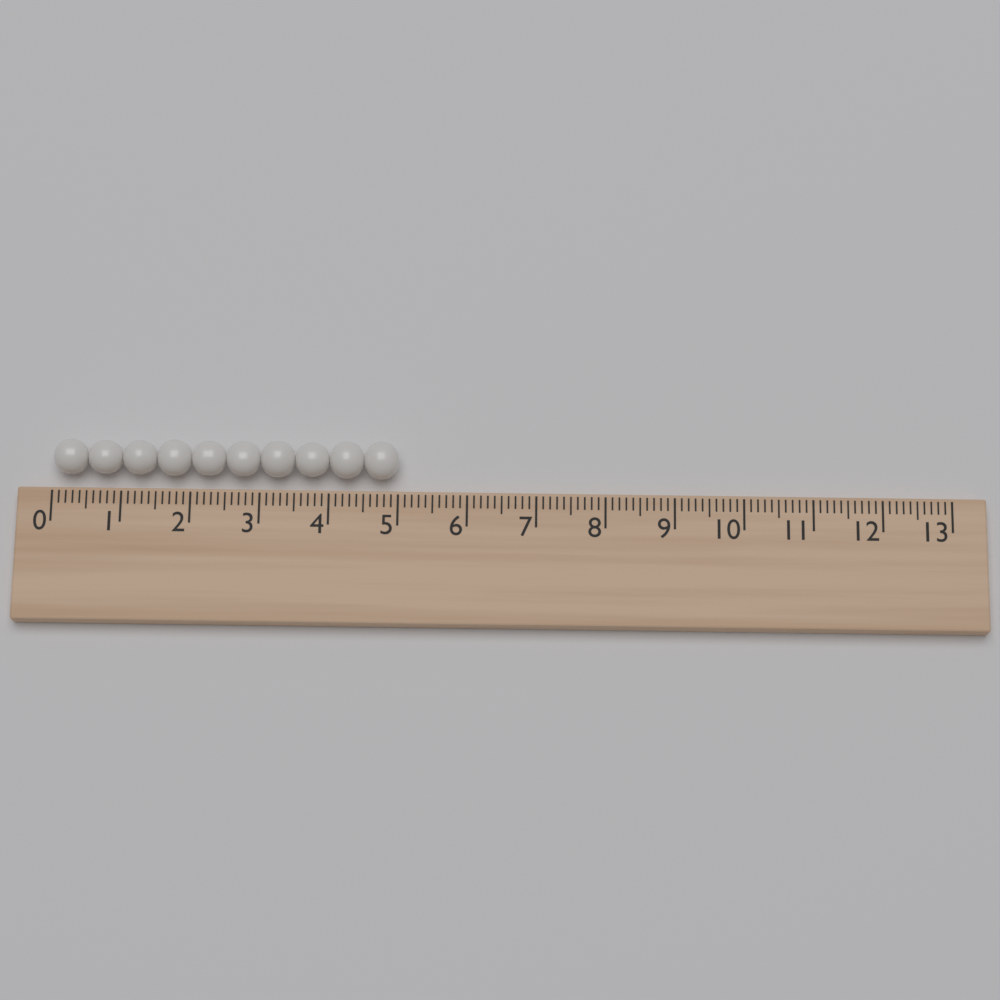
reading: 5.0 (no unit)
